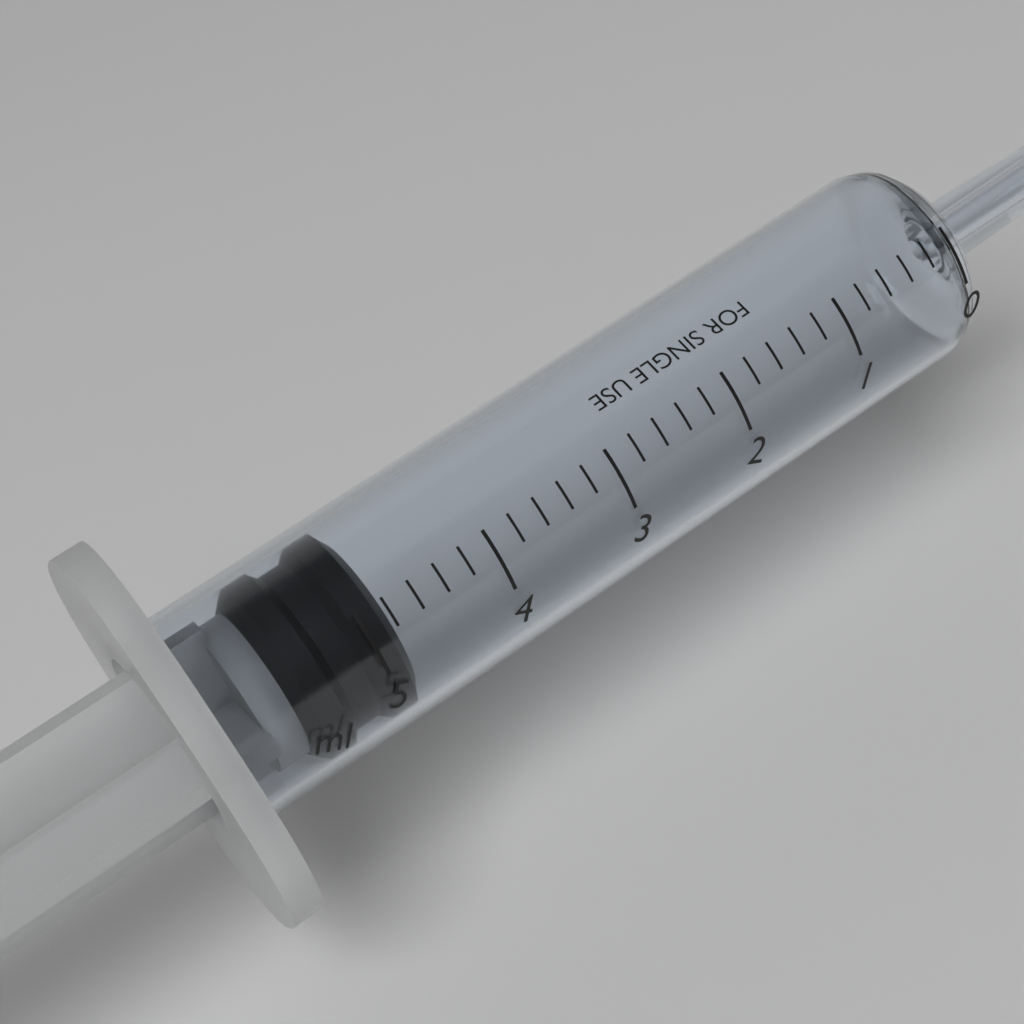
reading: 4.8 ml
